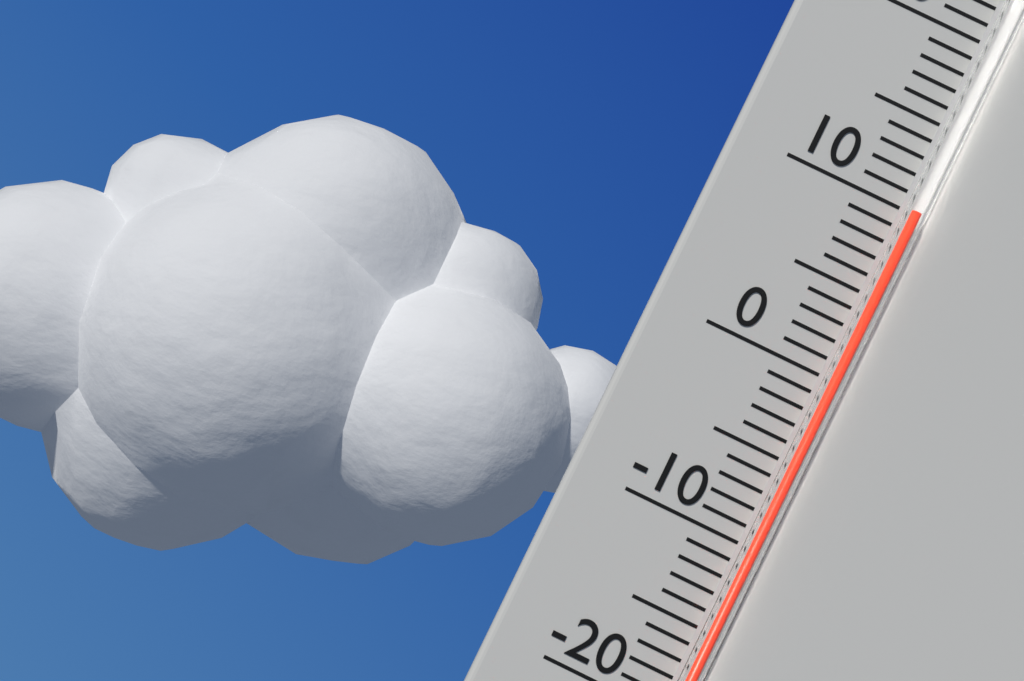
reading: 10 °C
